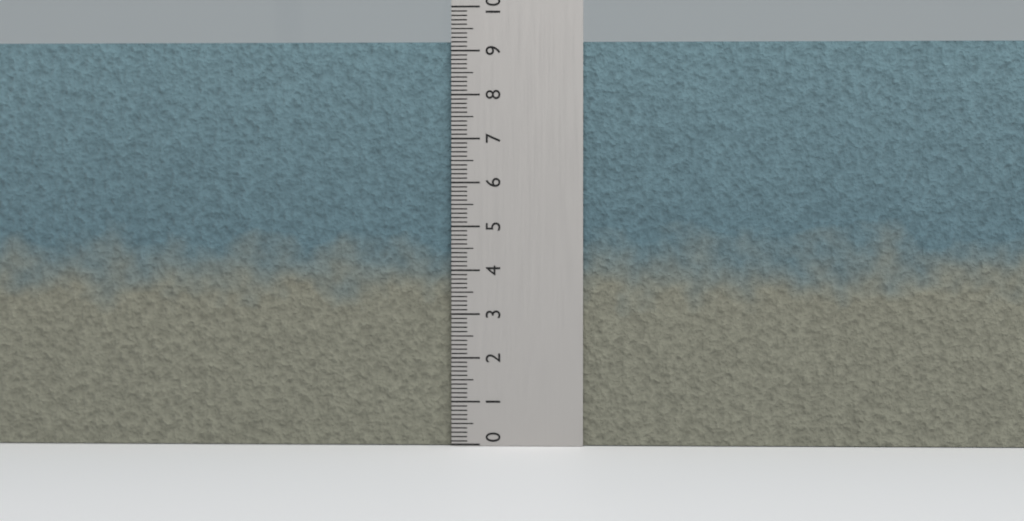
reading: 9.2 (no unit)
